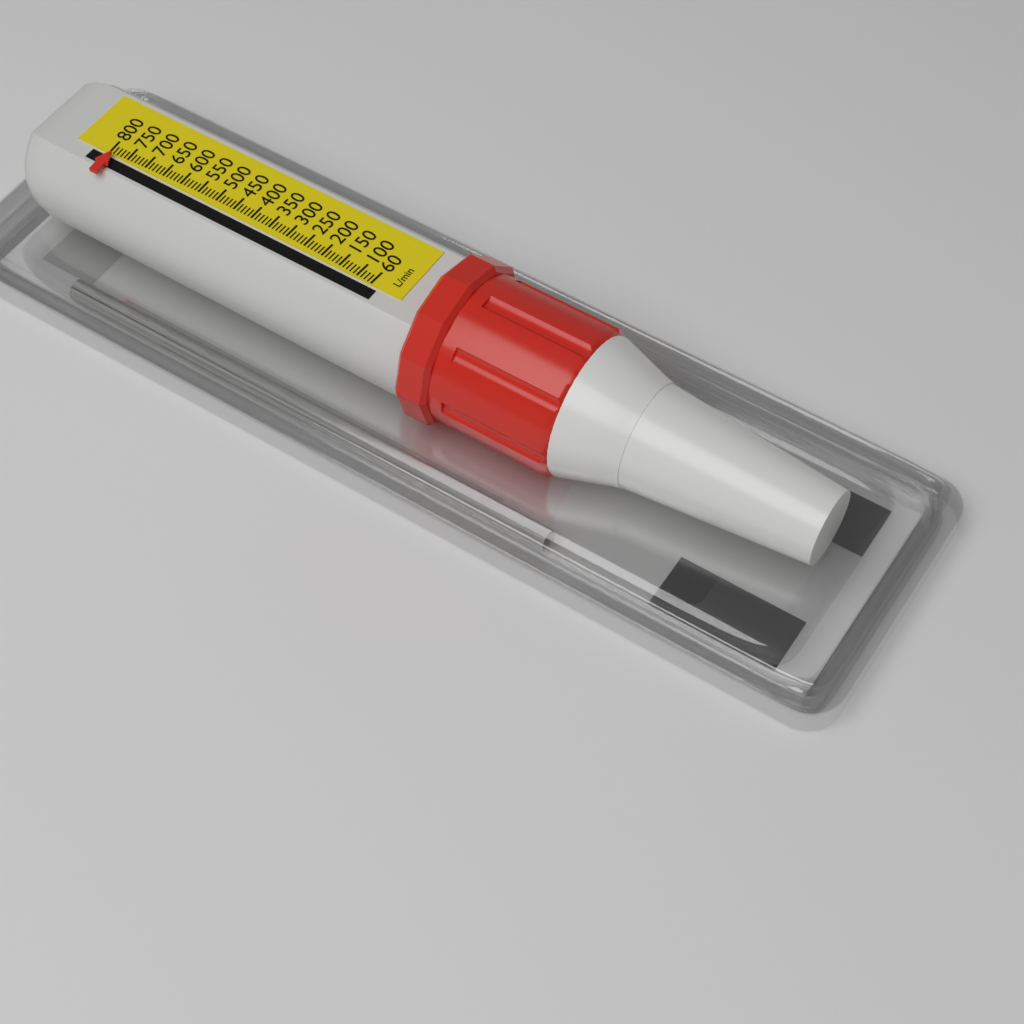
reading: 790 L/min
